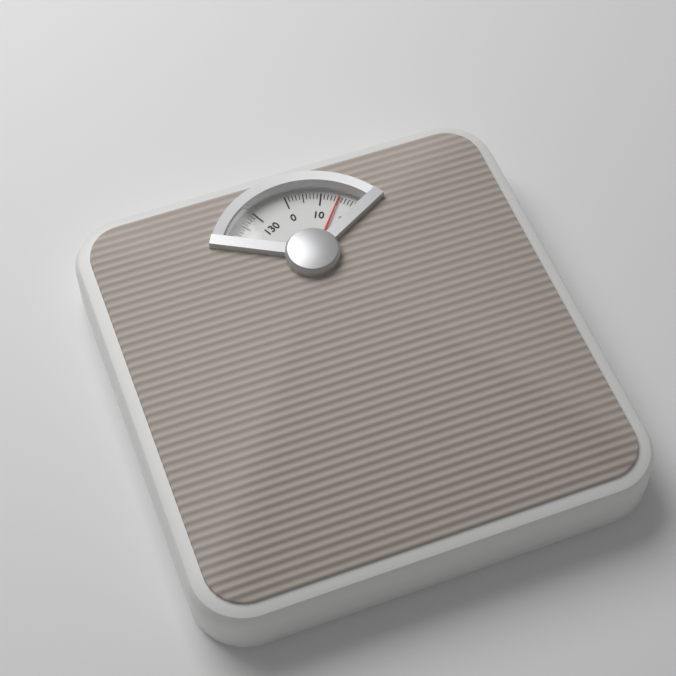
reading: 15 kg
